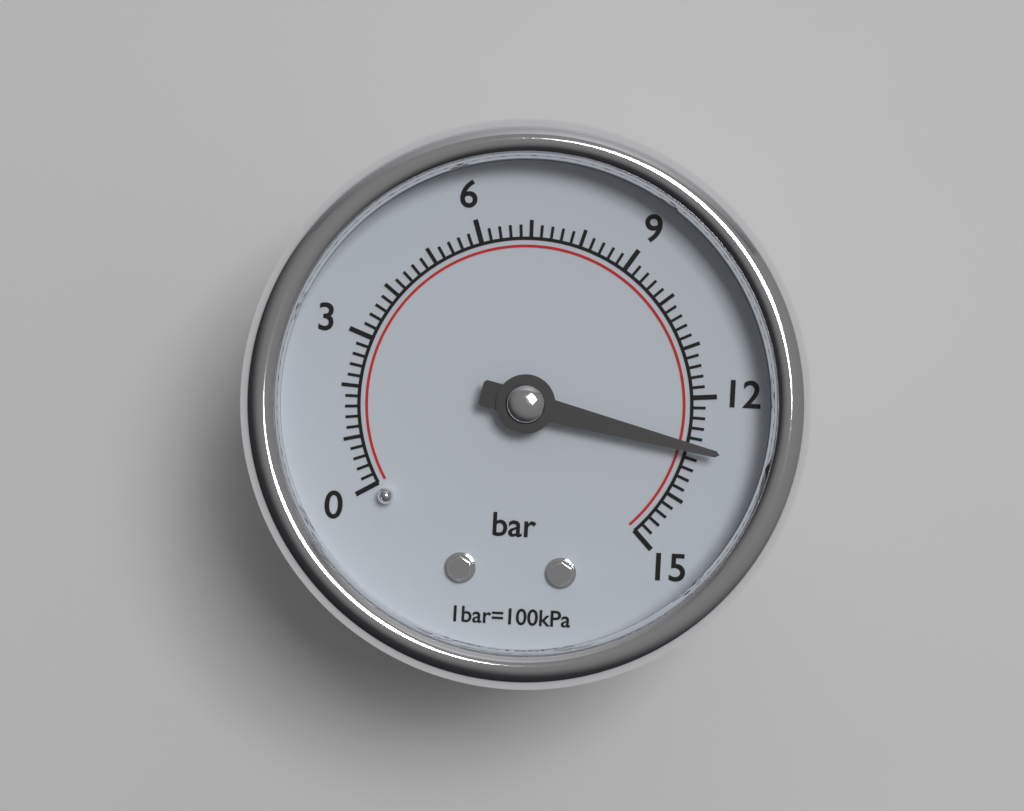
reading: 13.0 bar
